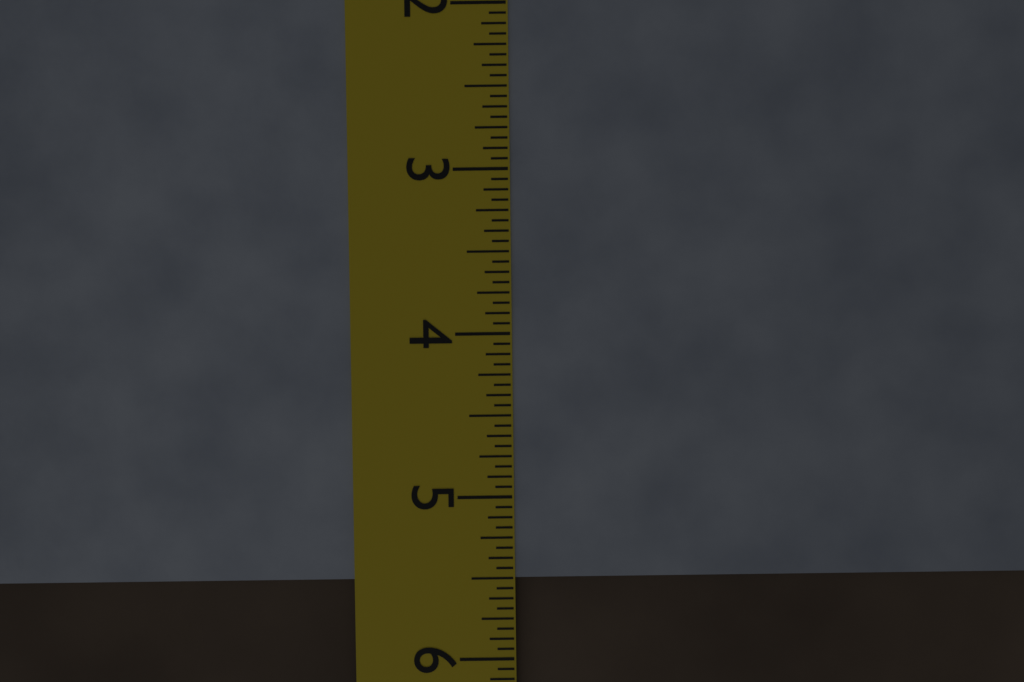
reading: 5.5000 in
